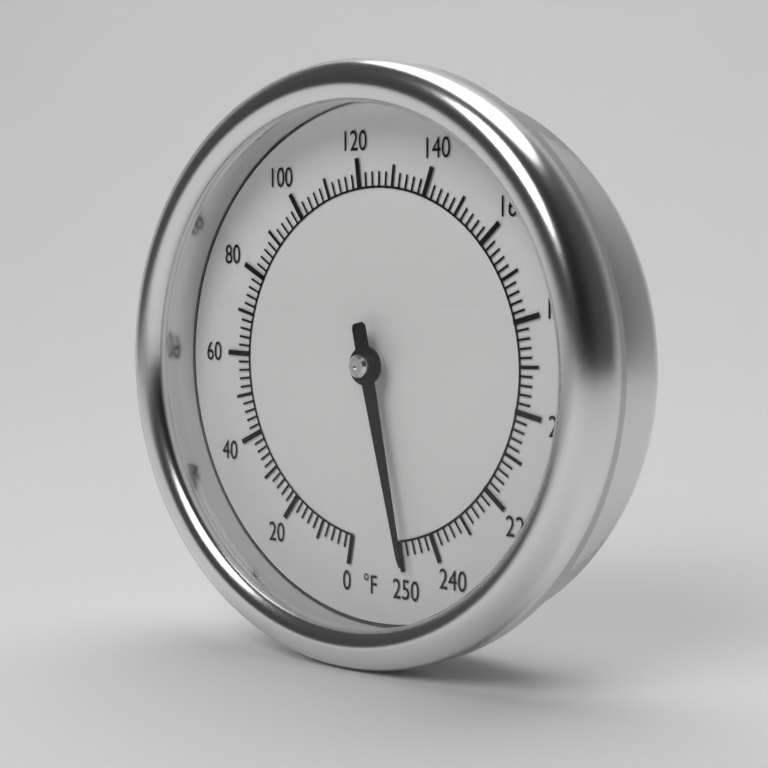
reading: 248 °F
